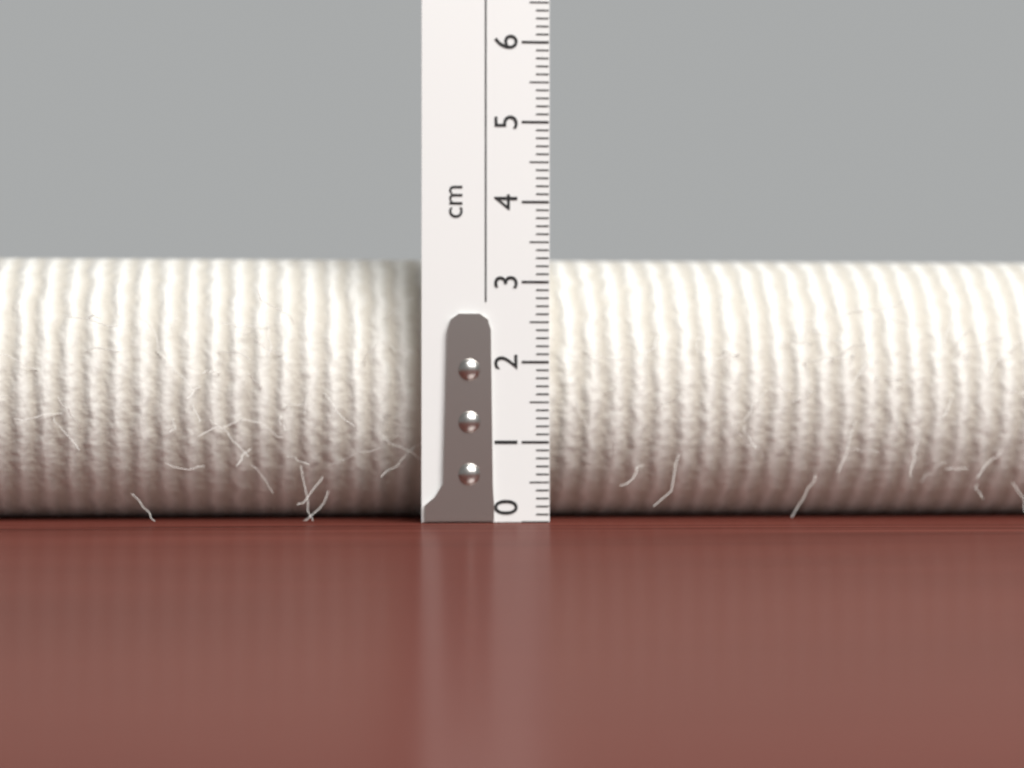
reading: 3.4 cm
